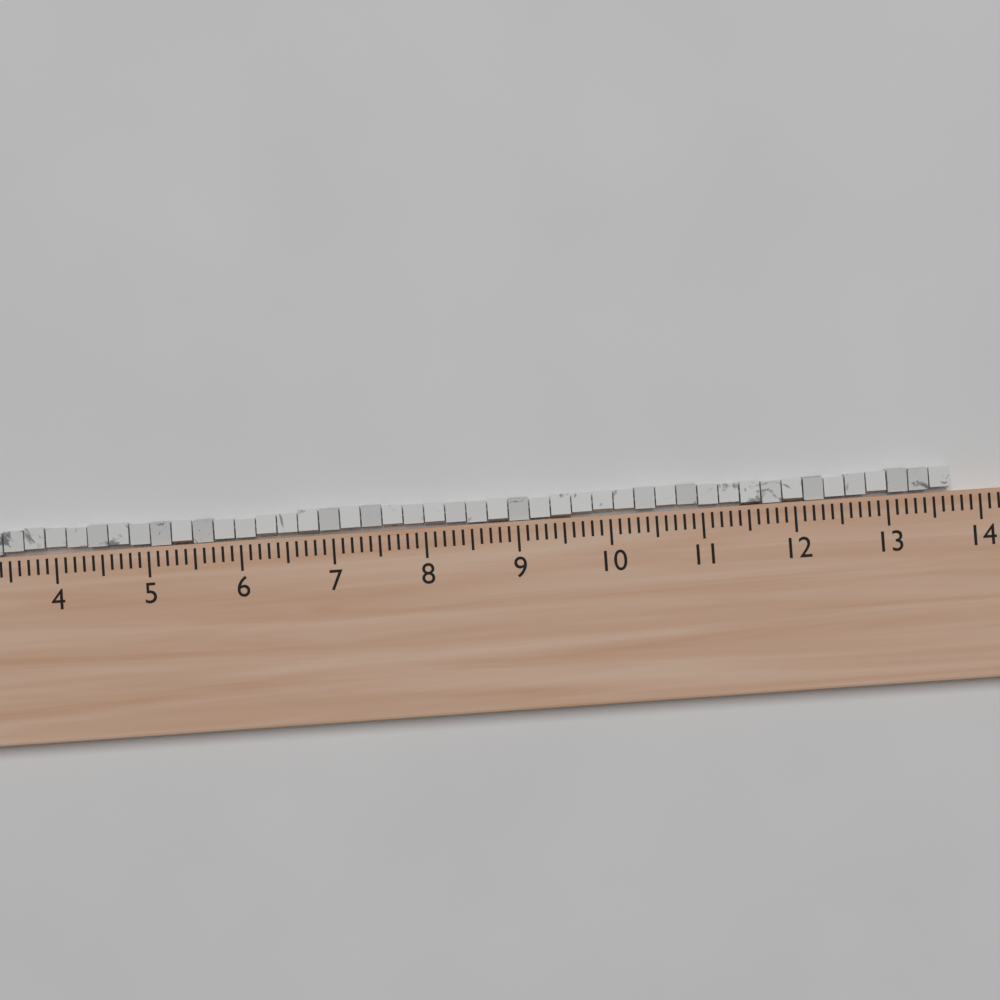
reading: 13.7 (no unit)
